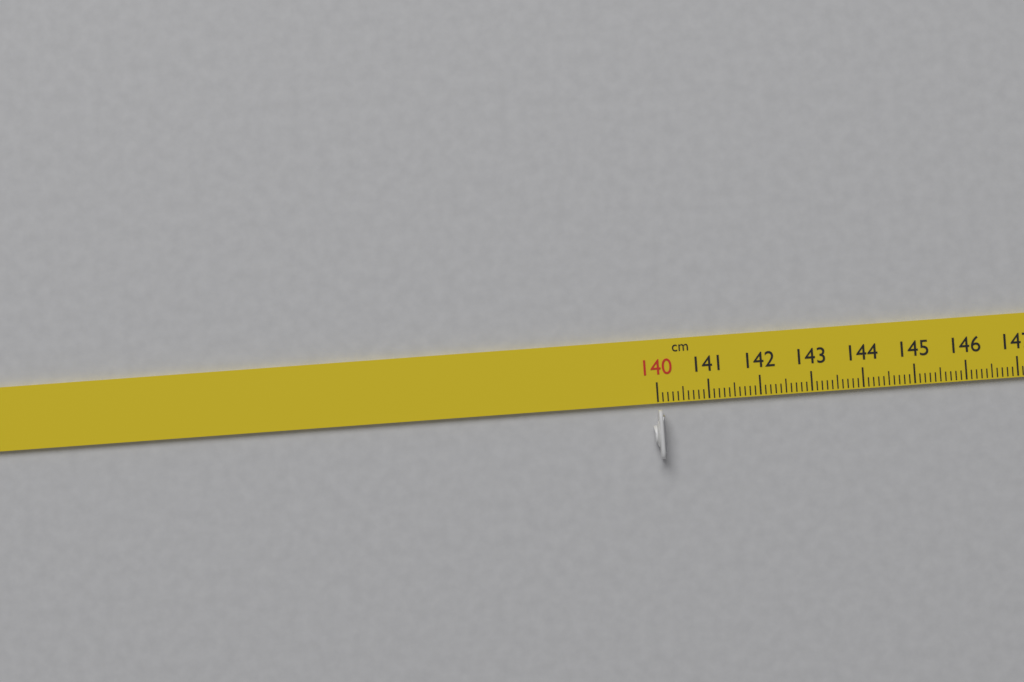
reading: 140.1 cm
